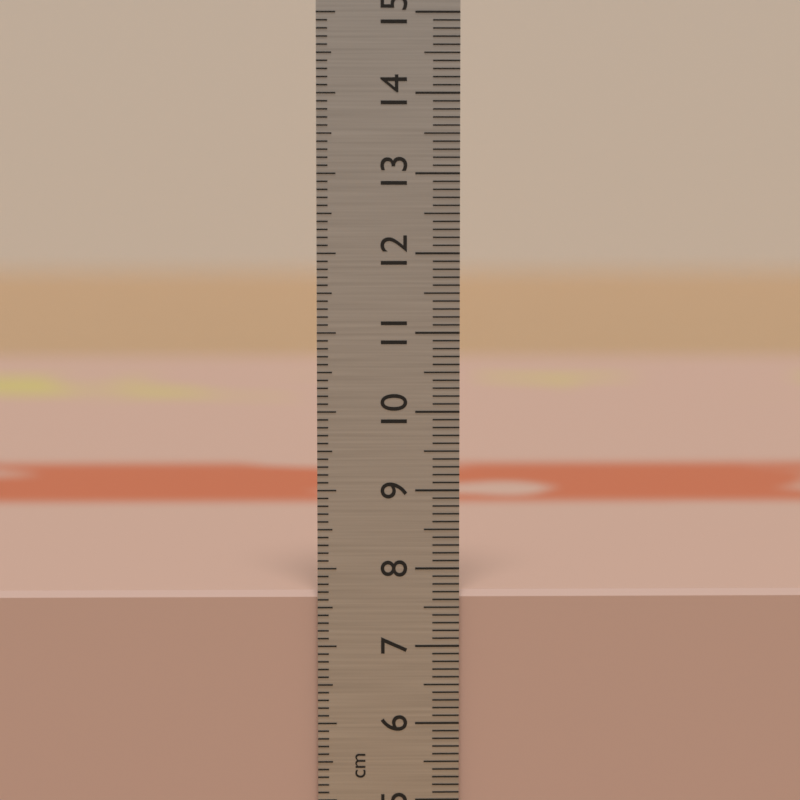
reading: 7.7 cm
